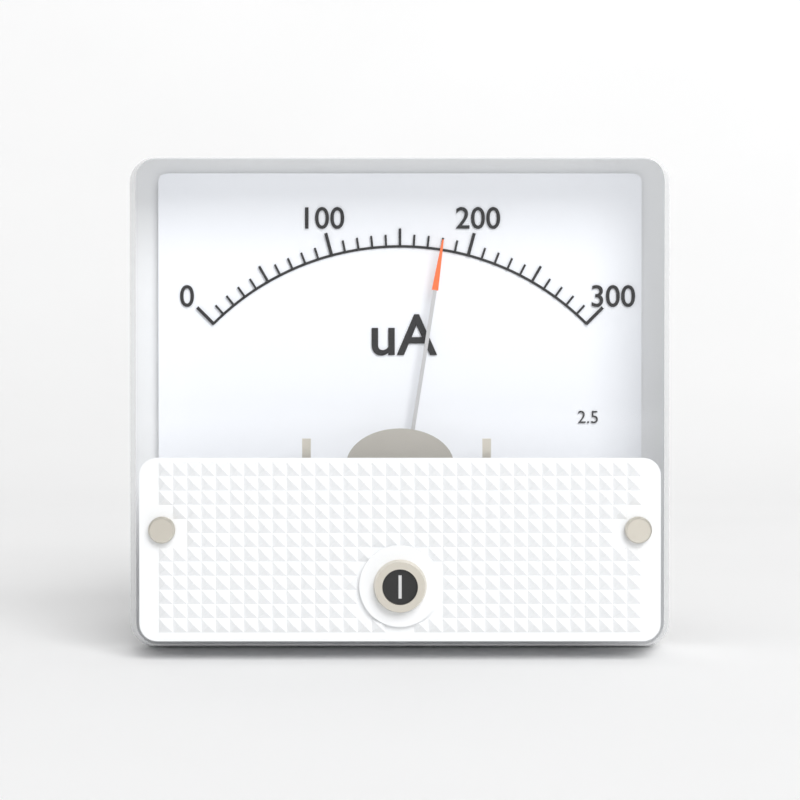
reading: 180 uA
